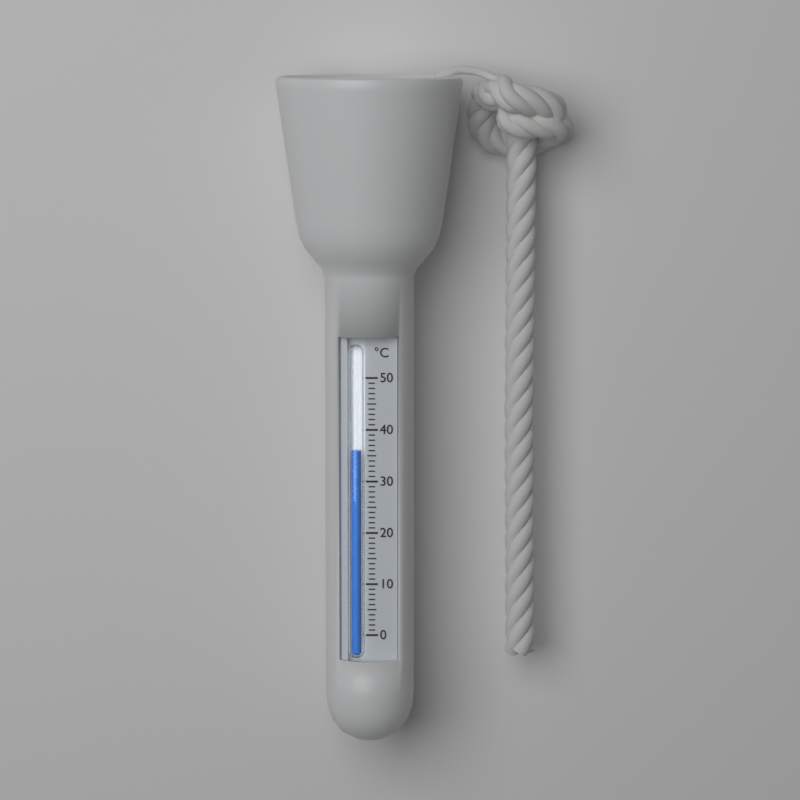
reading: 36 °C
